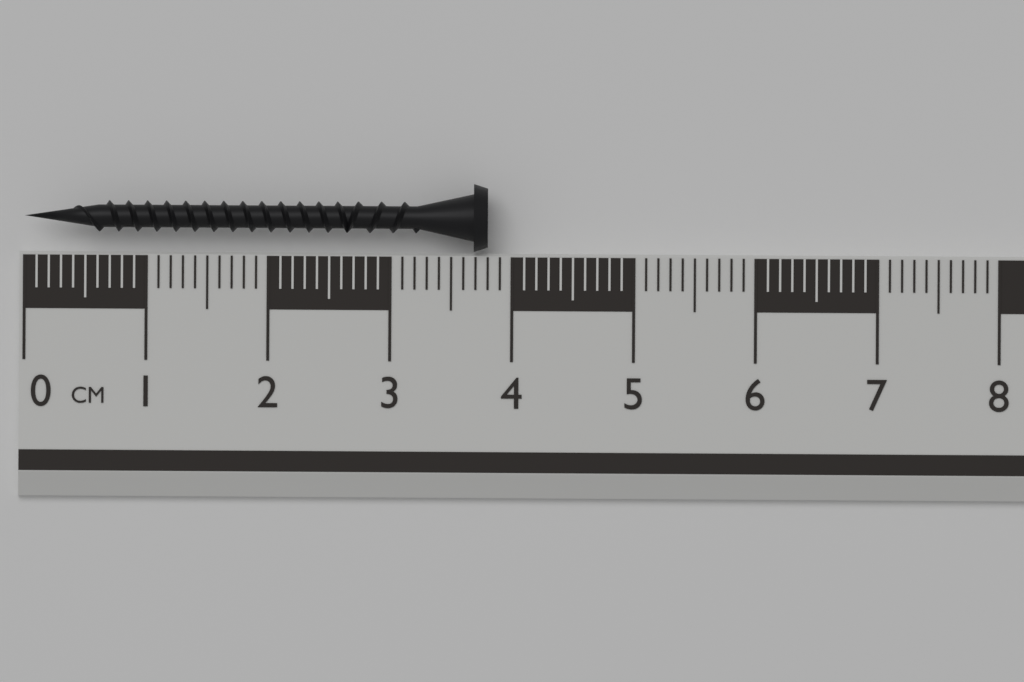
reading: 3.8 cm
